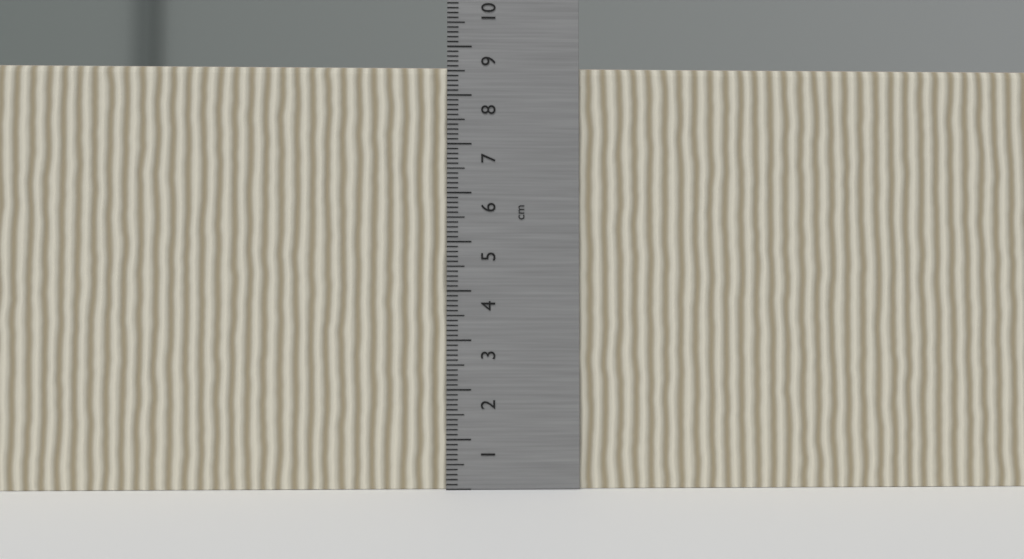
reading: 8.6 cm
